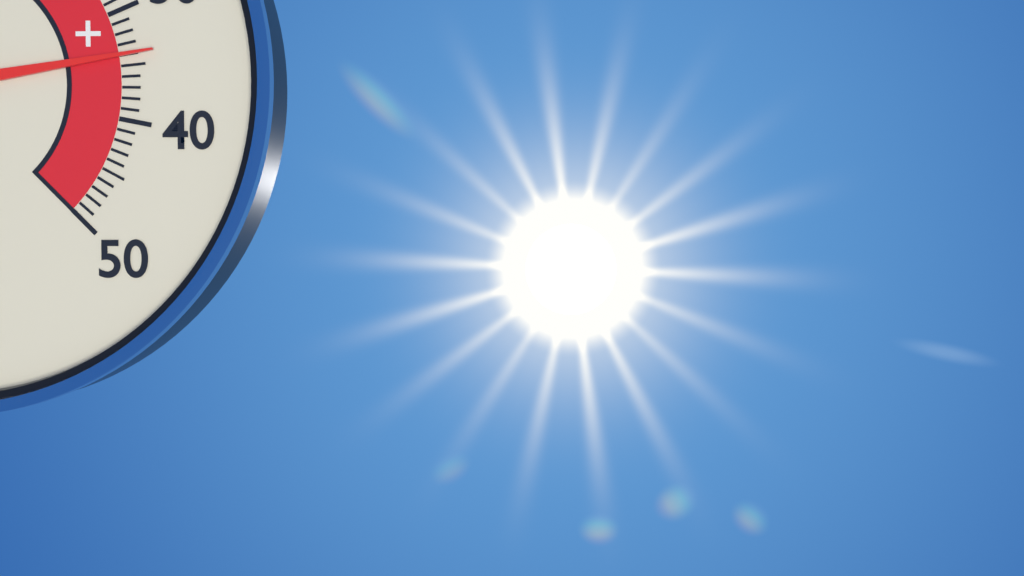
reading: 34 °C
